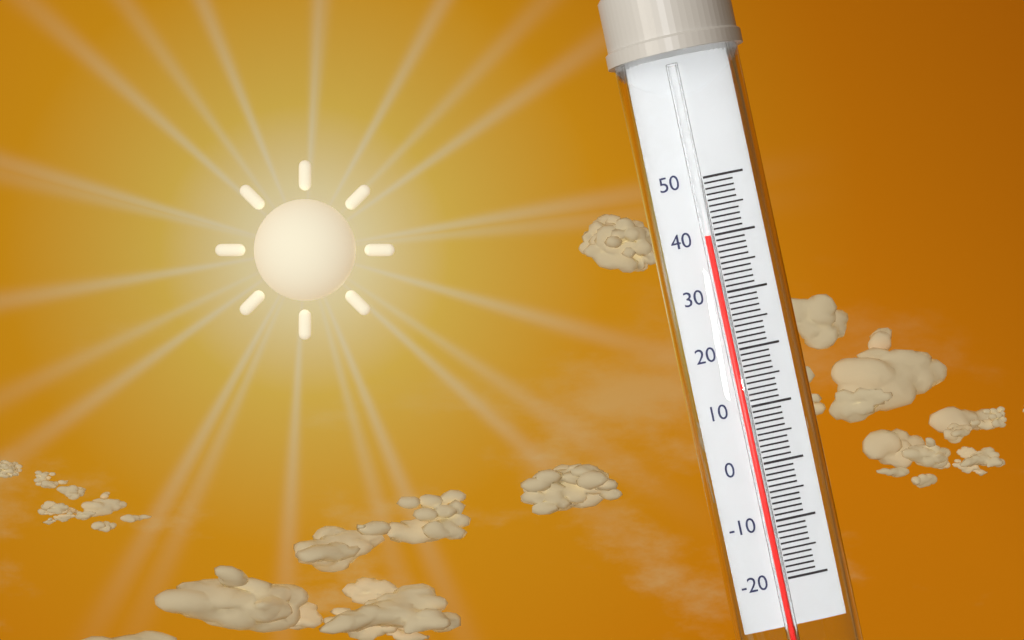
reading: 40 (no unit)
